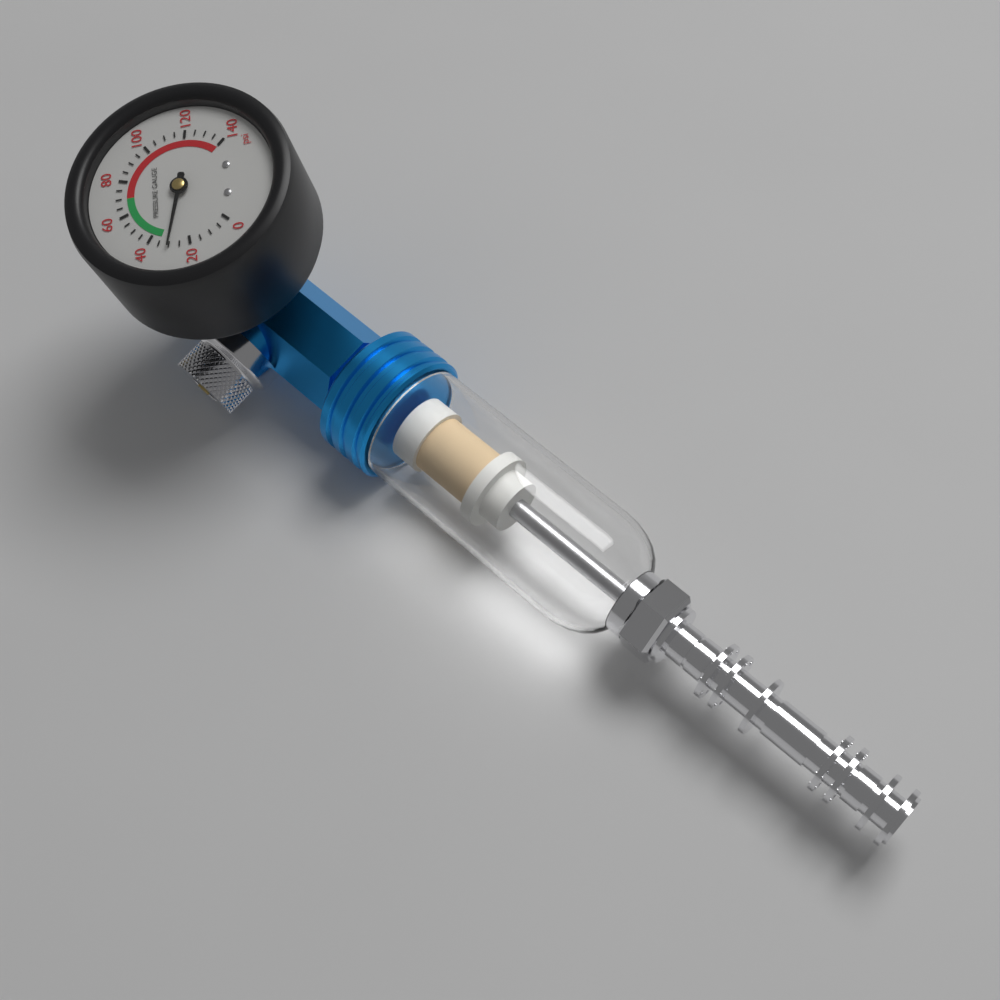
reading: 30 psi
